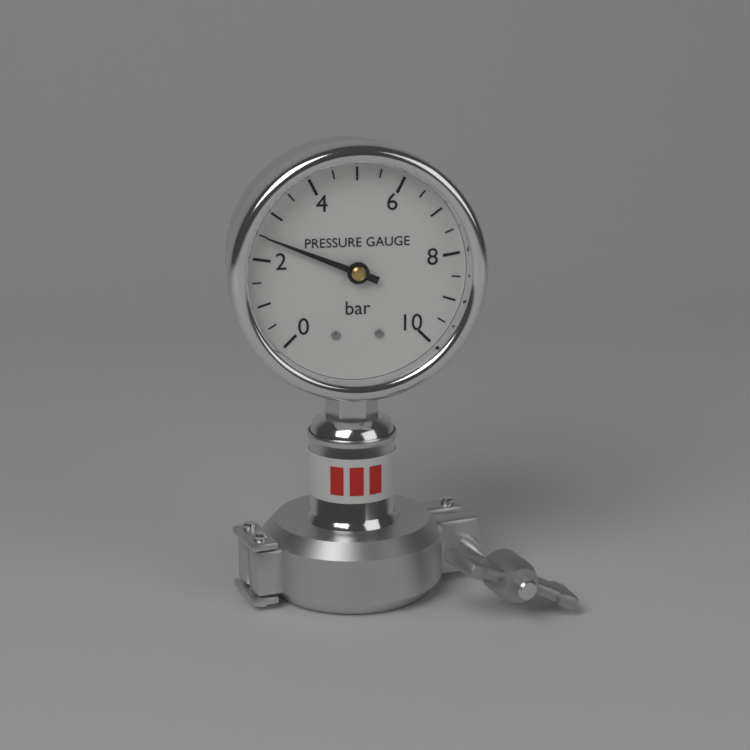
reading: 2.5 bar
